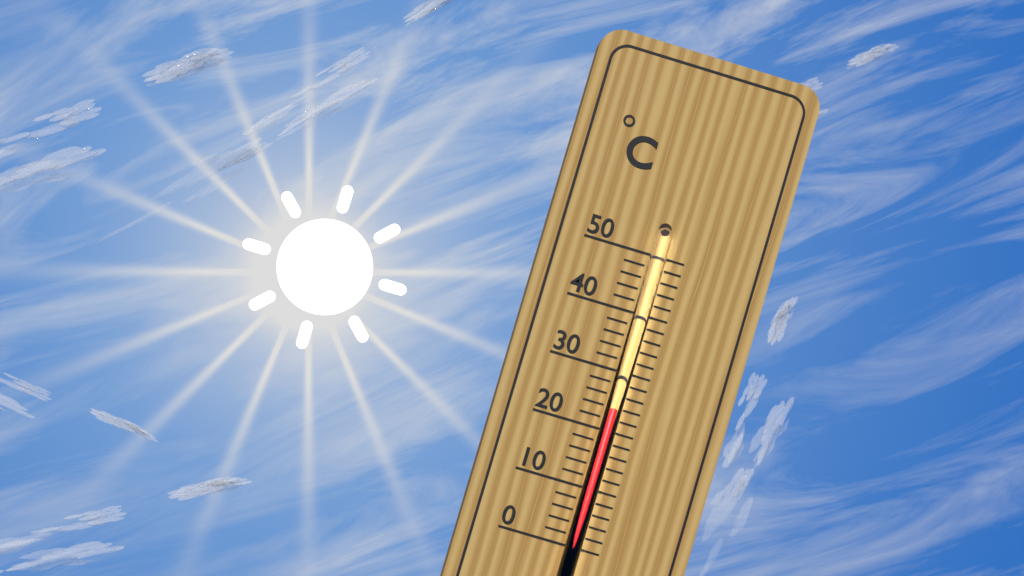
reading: 24 °C
